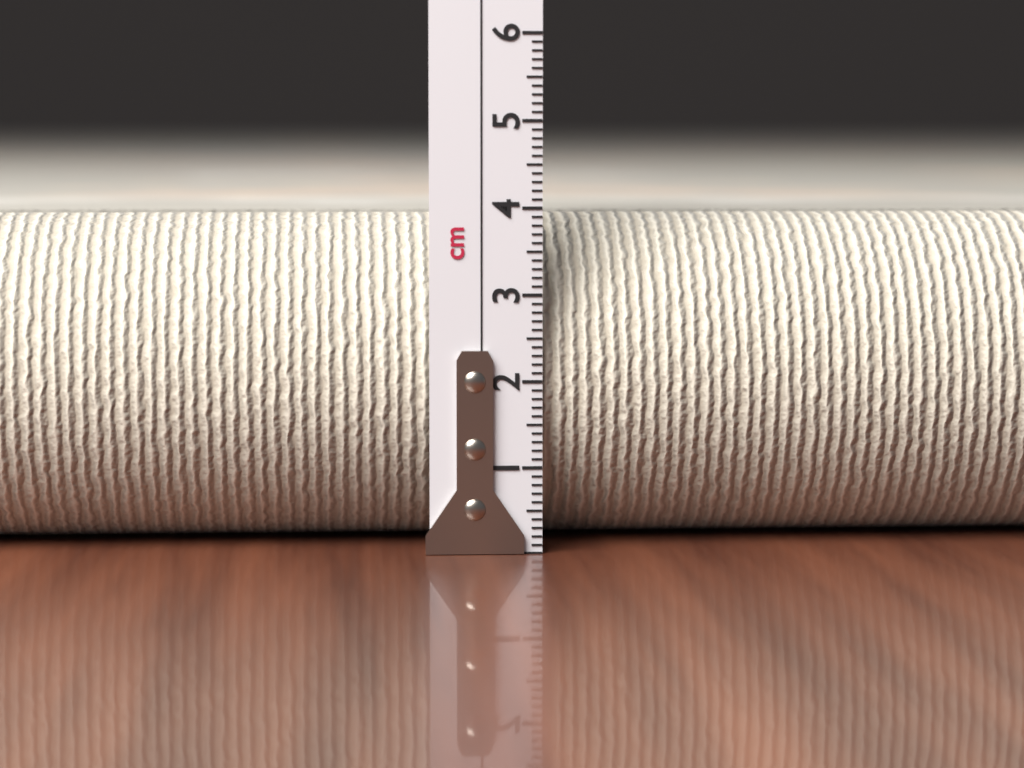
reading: 3.9 cm
